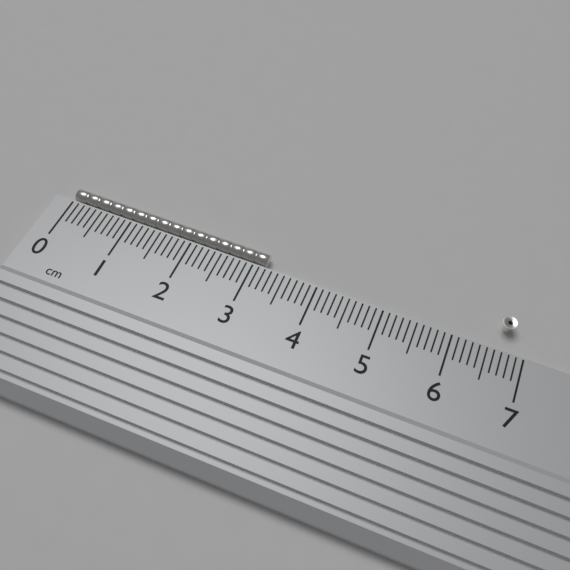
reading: 3.2 cm
